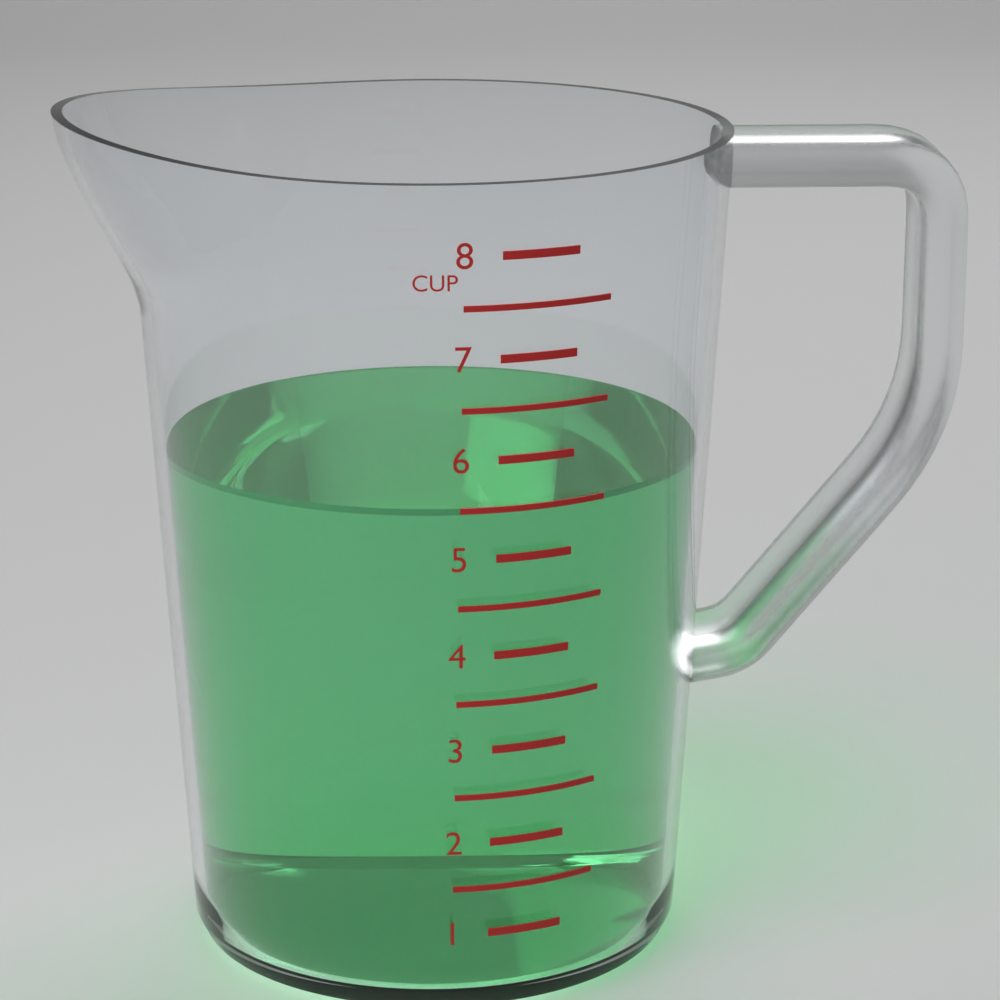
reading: 5.5 cup
